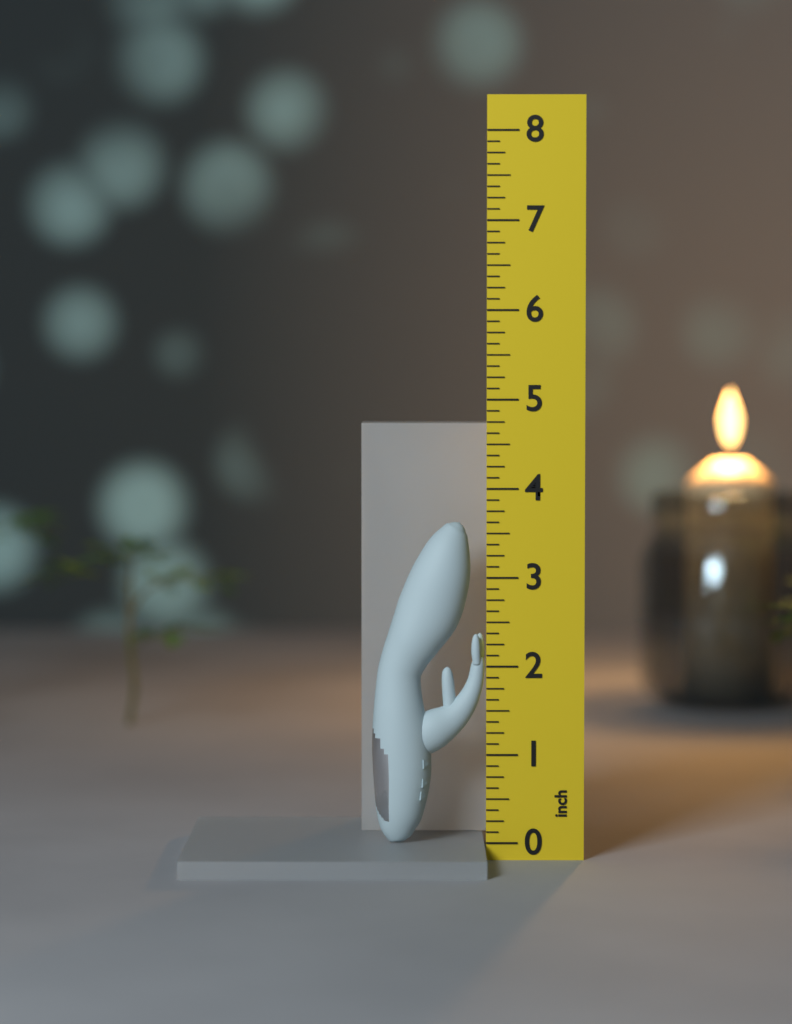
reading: 3.625 inch
